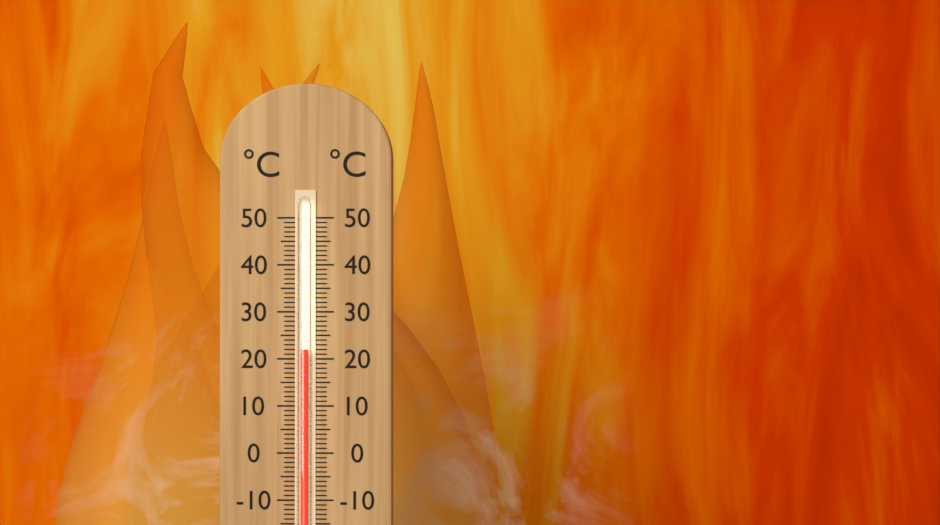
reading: 22 °C
